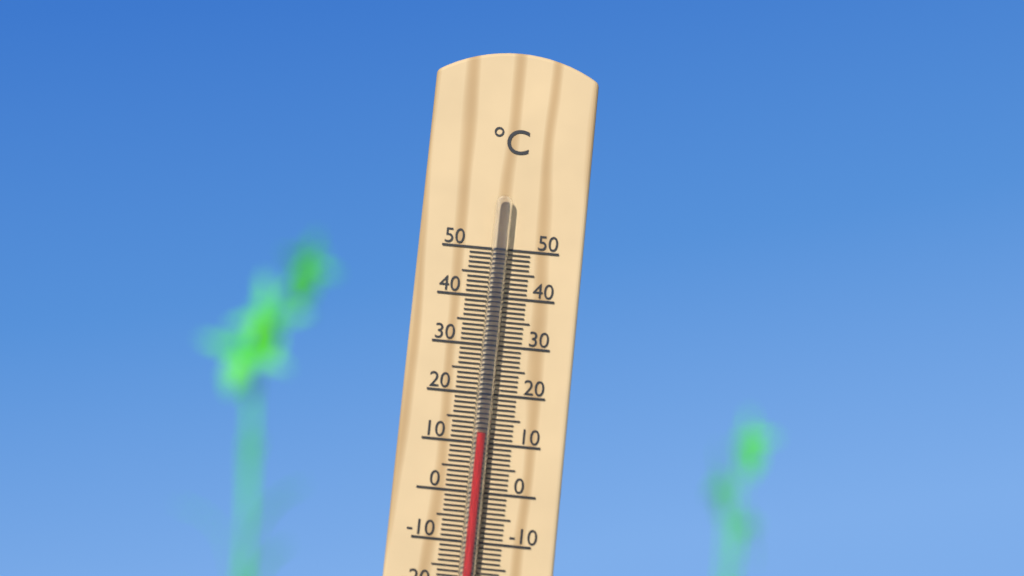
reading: 12 °C
